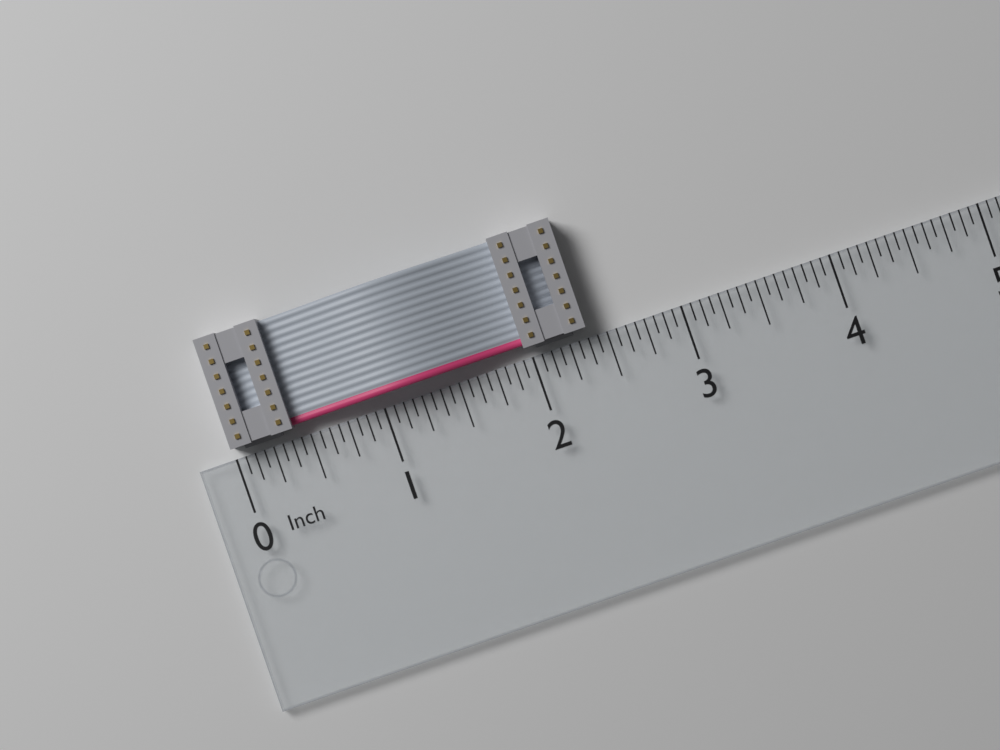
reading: 2.3750 in
